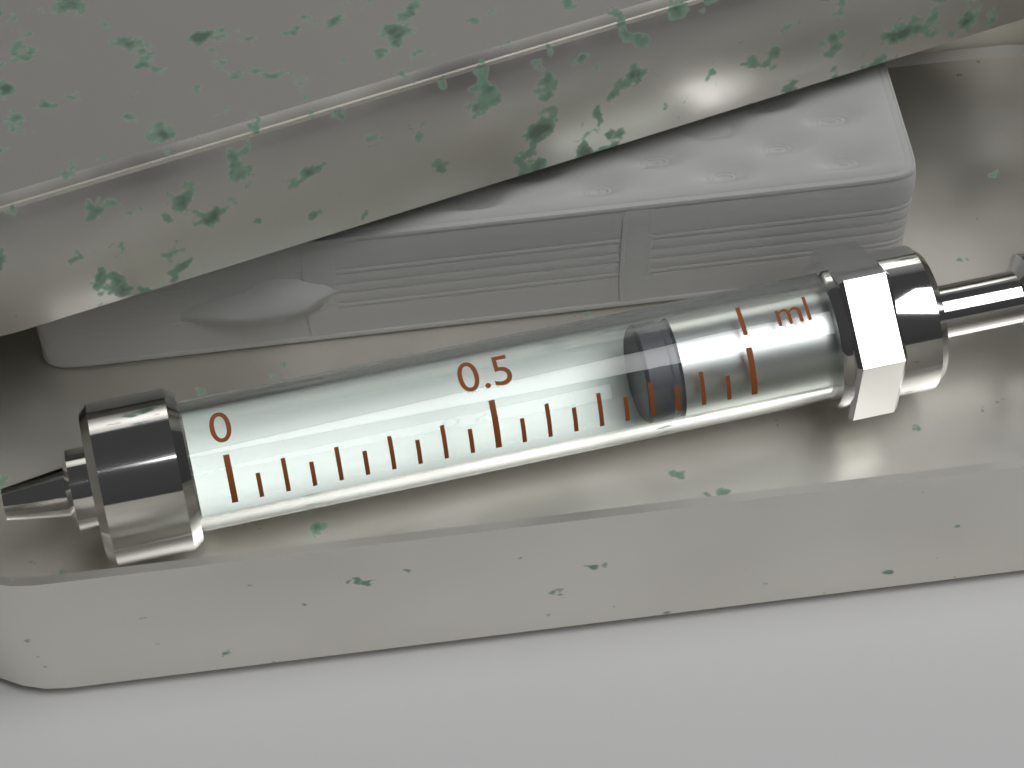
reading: 0.80 ml
